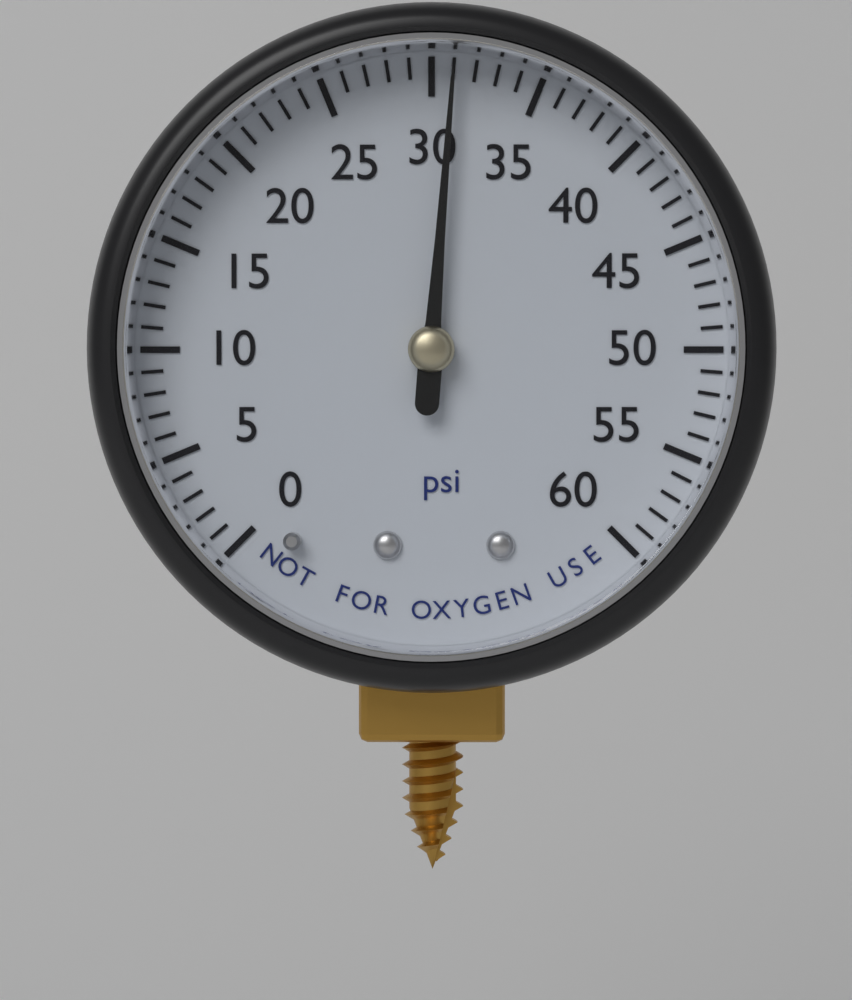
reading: 31 psi
